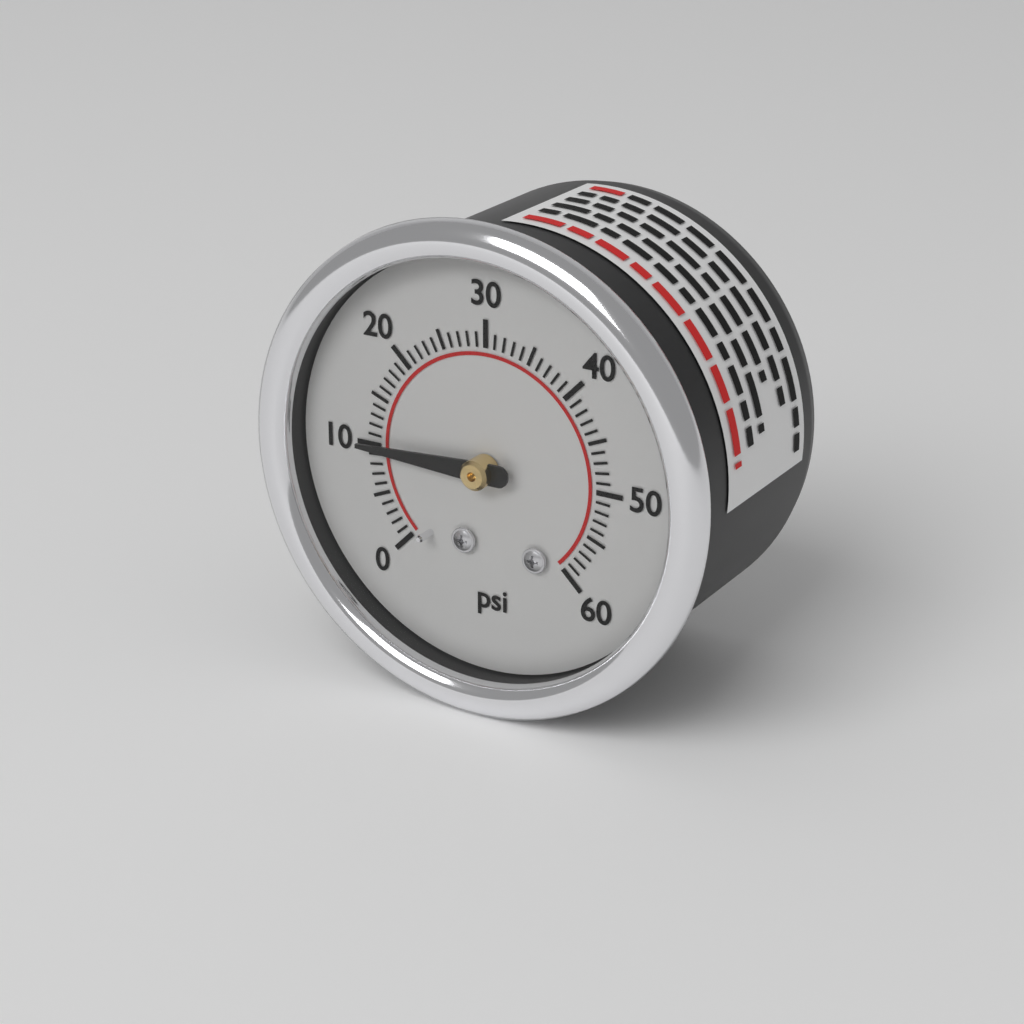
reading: 10 psi
